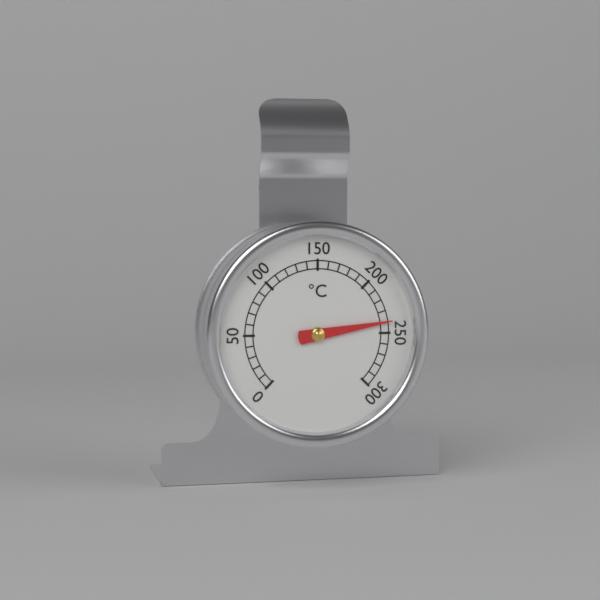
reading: 240 °C
